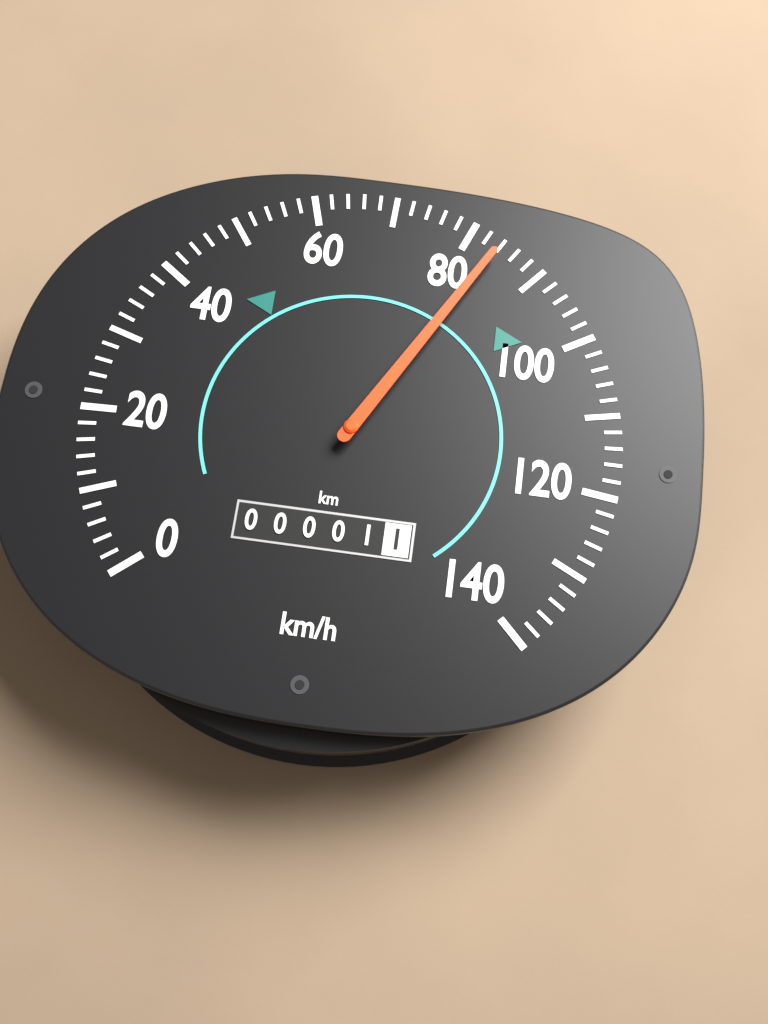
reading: 84 km/h
